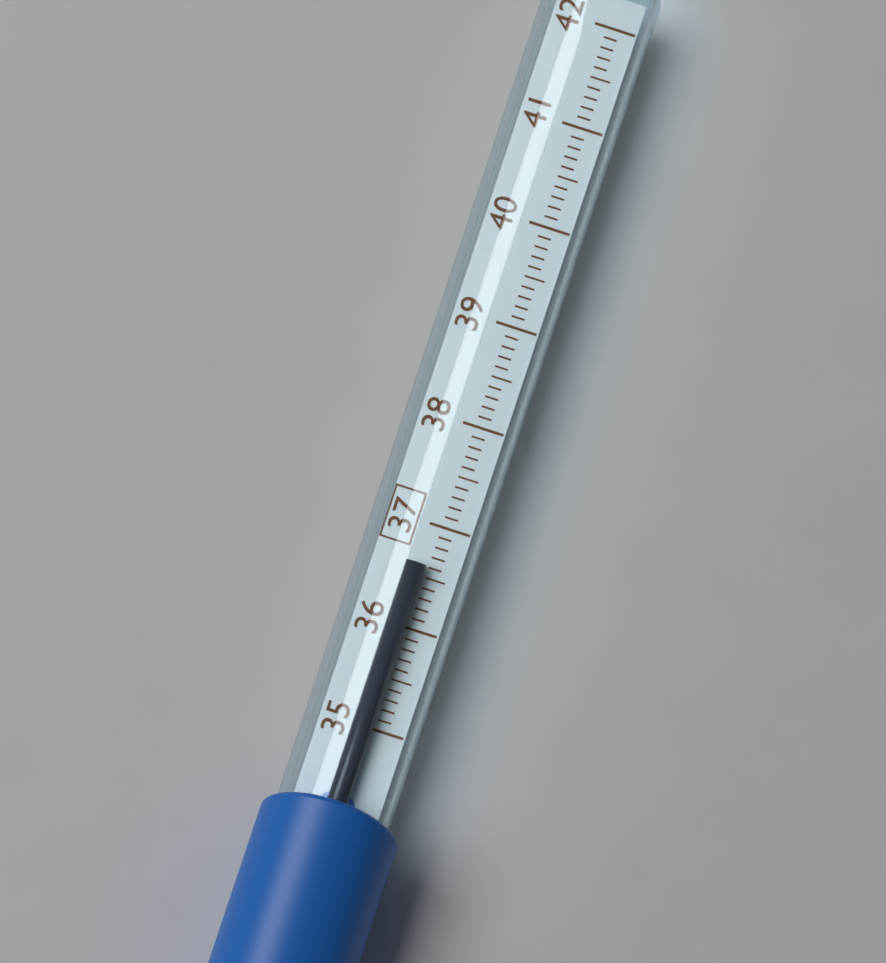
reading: 36.6 (no unit)
